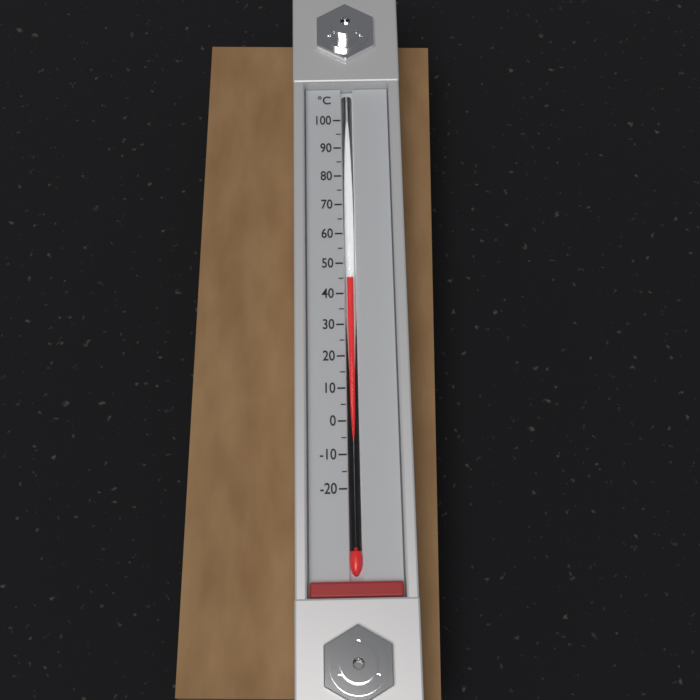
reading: 45 °C
